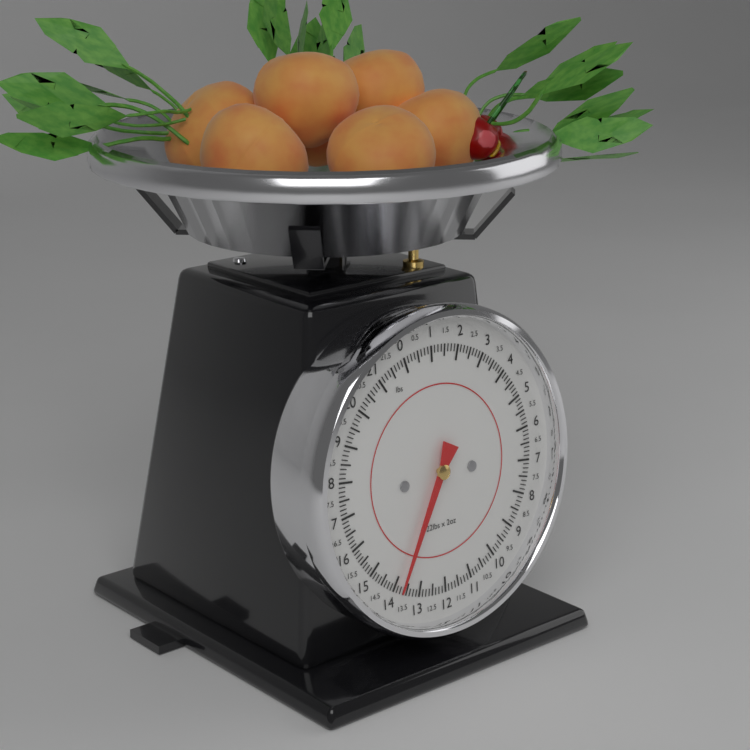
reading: 13.750 lbs
